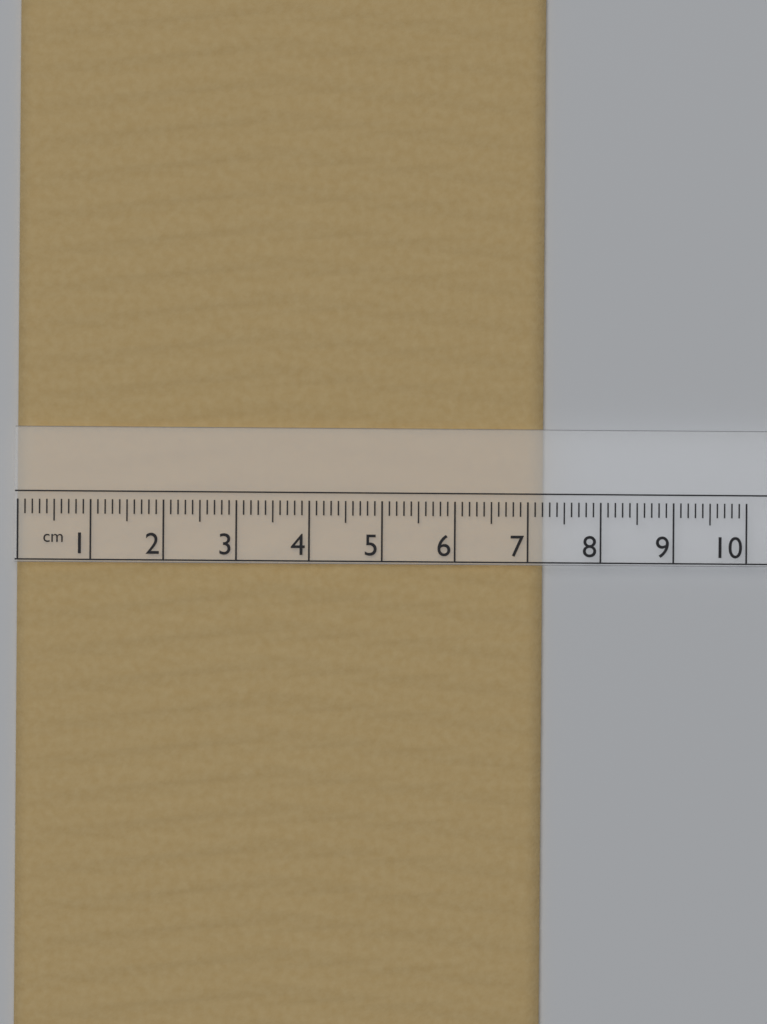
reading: 7.2 cm
